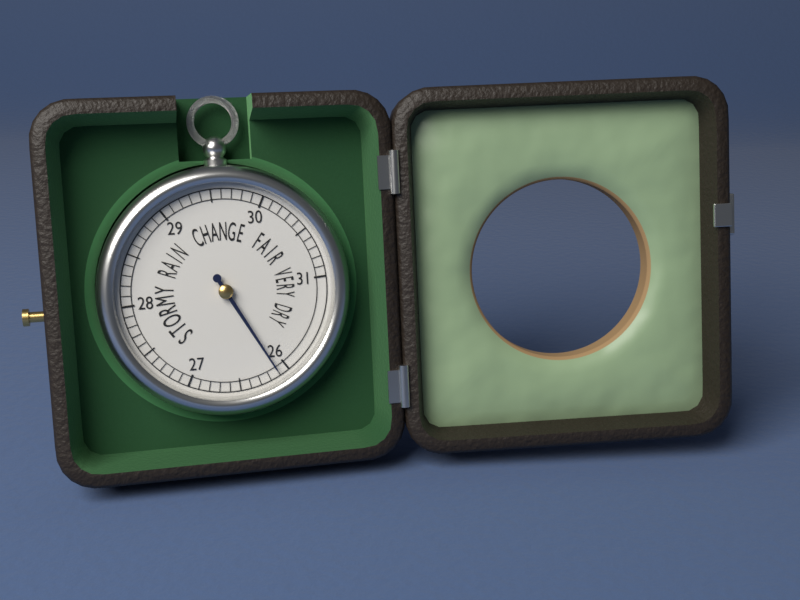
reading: 26.1 (no unit)
